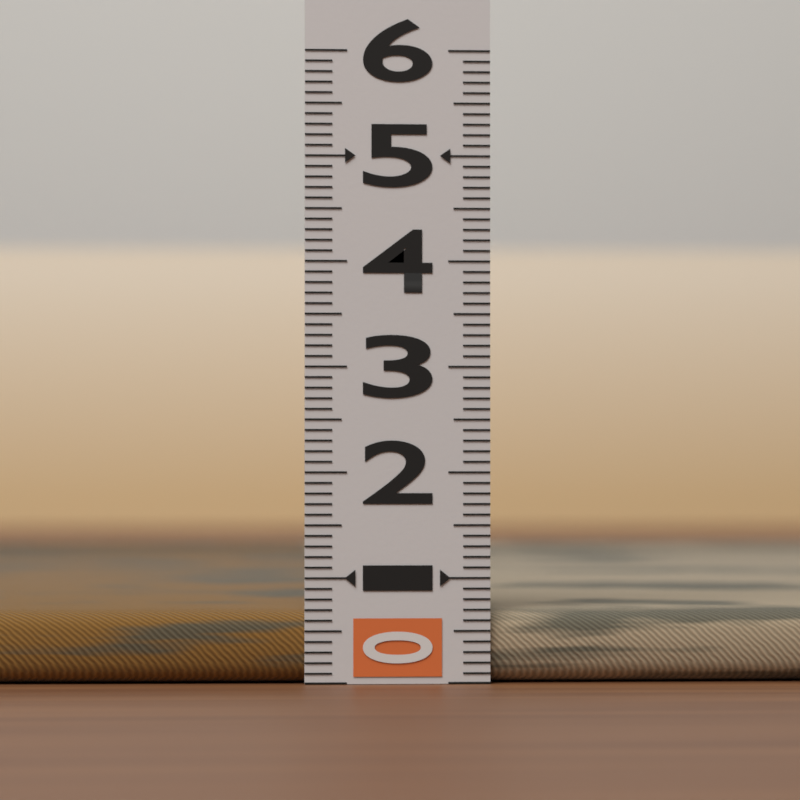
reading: 0.7 (no unit)
